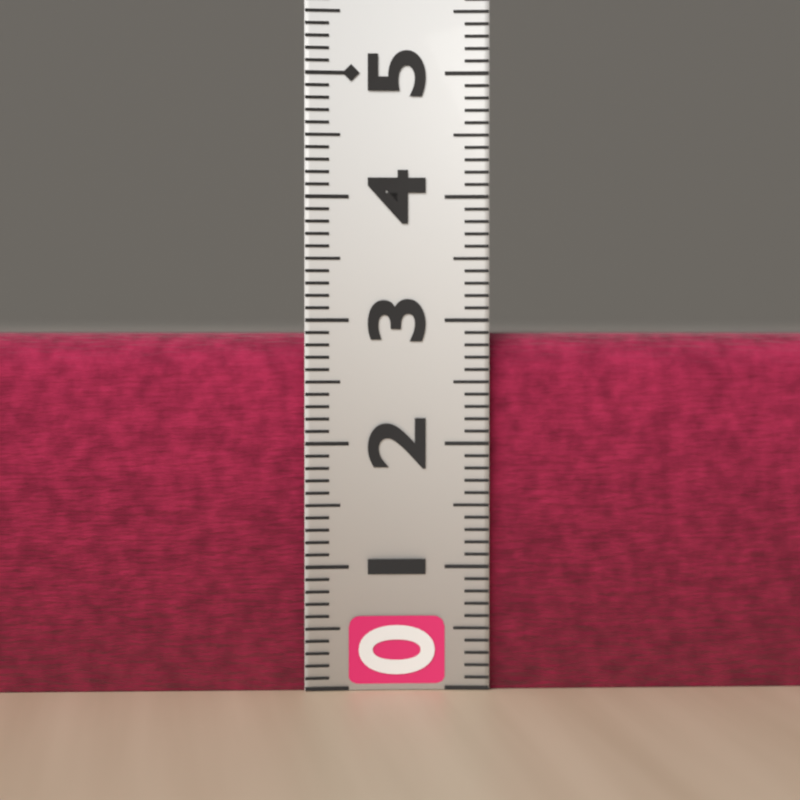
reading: 2.9 (no unit)
